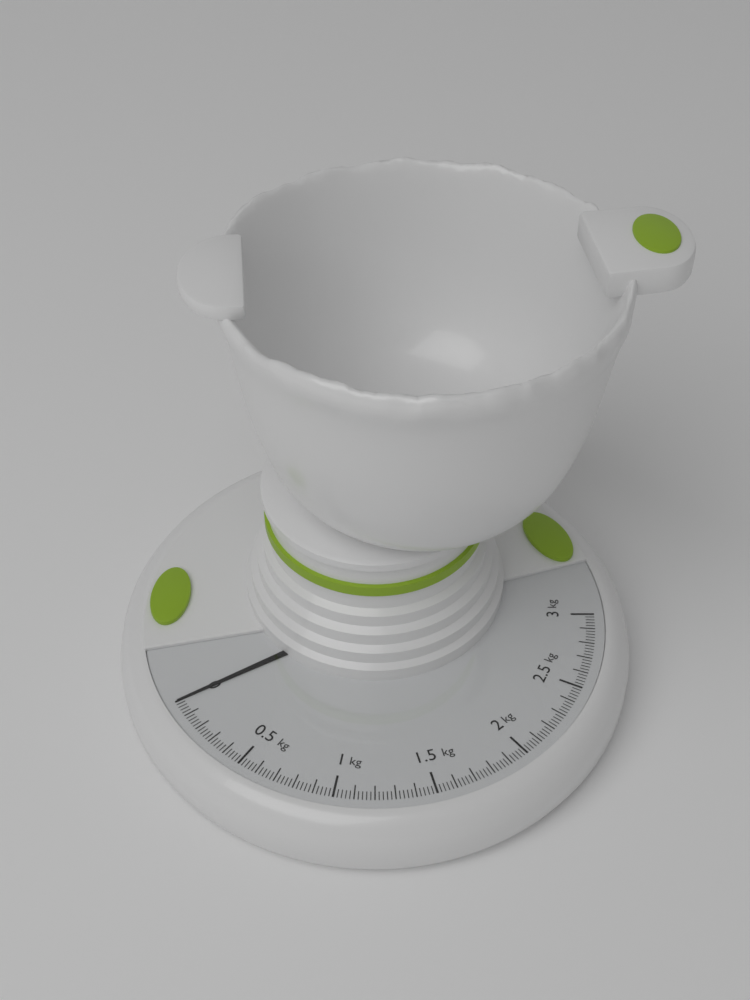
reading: 0.00 kg
